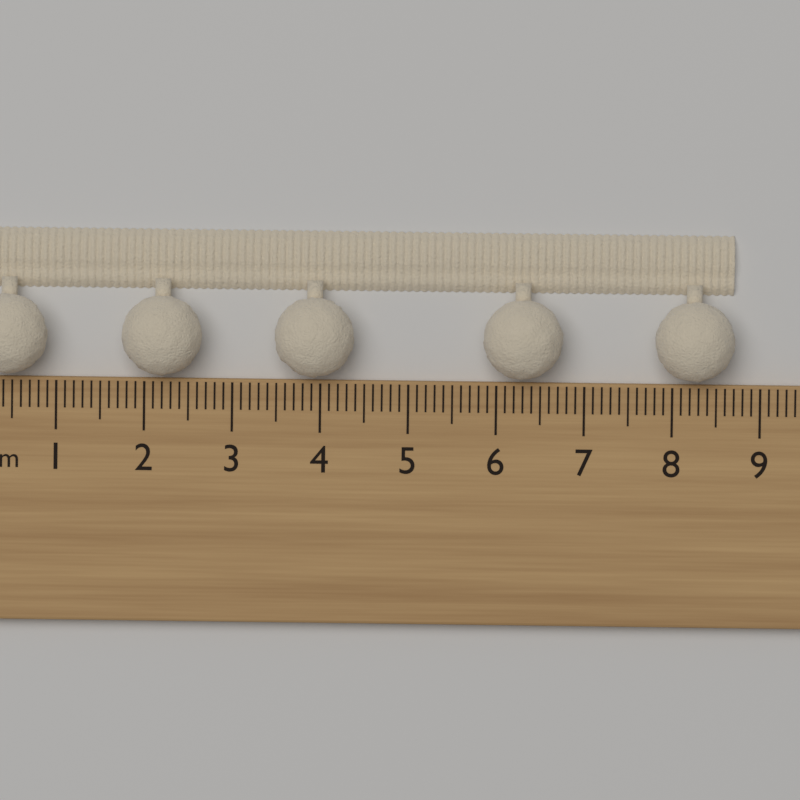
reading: 8.7 cm
